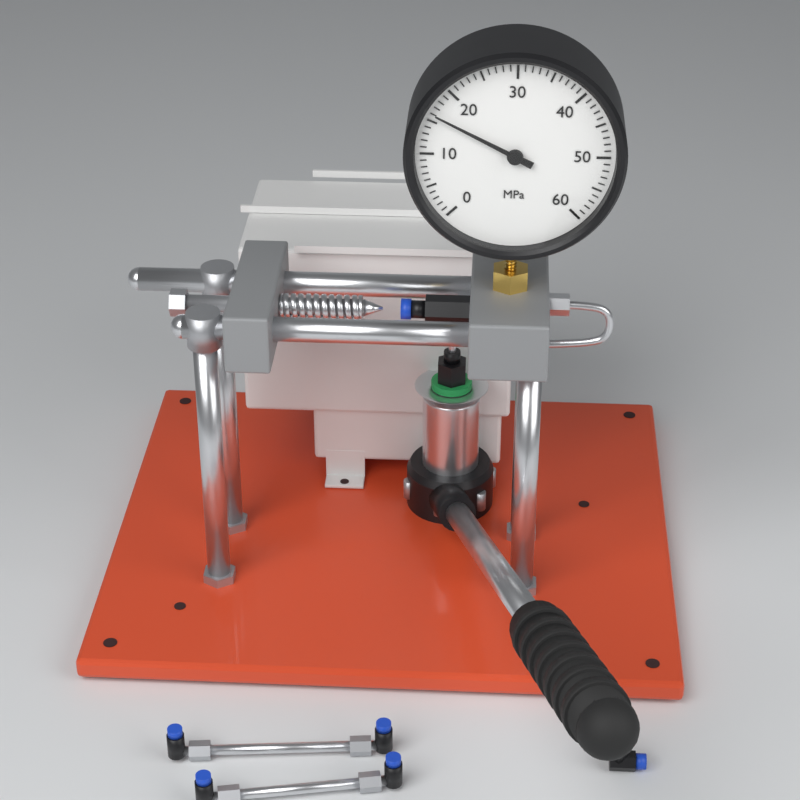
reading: 16 MPa
